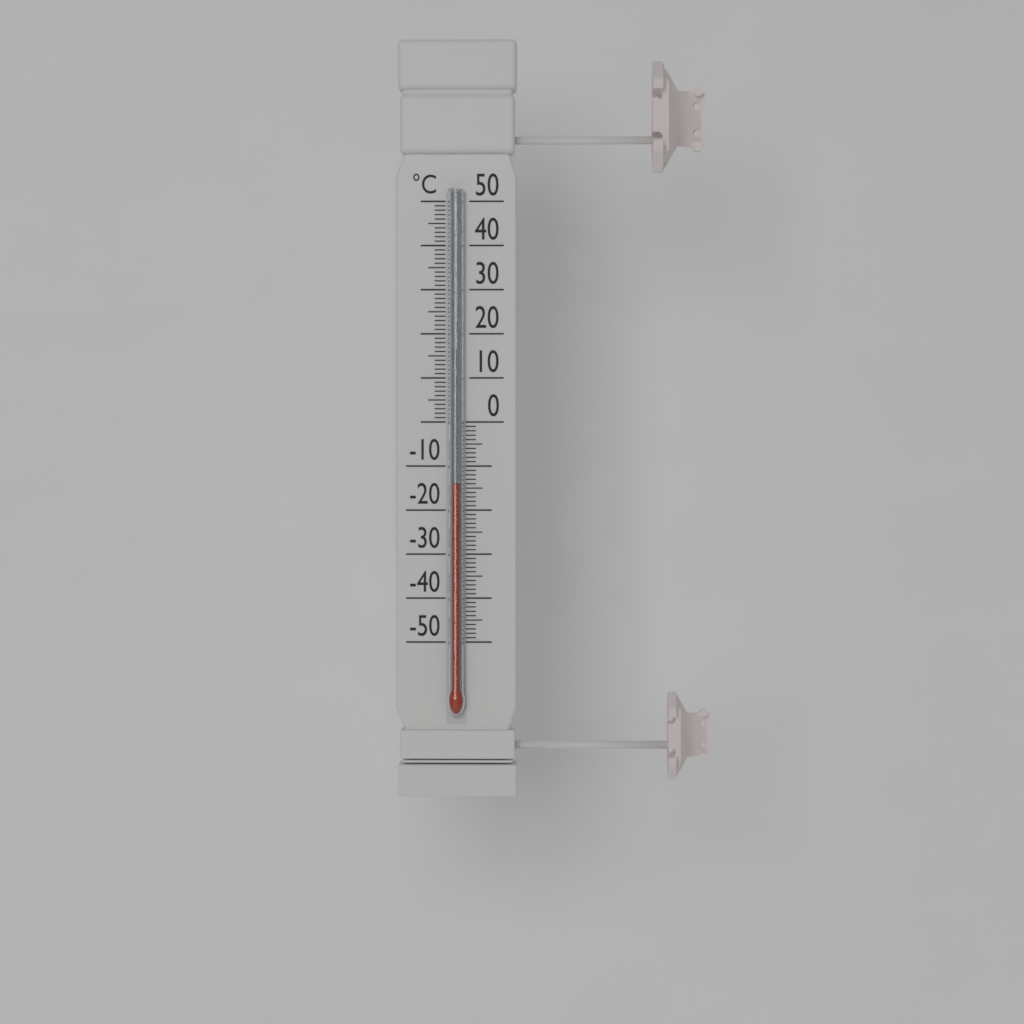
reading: -14 °C
